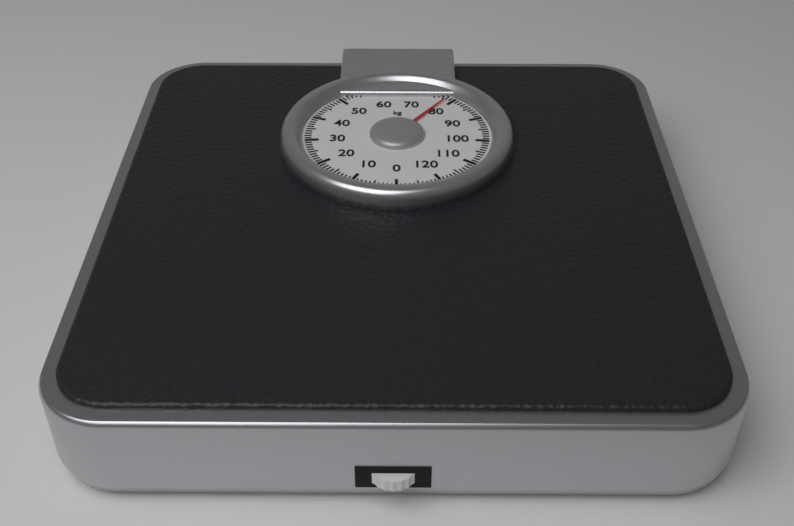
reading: 78 kg
